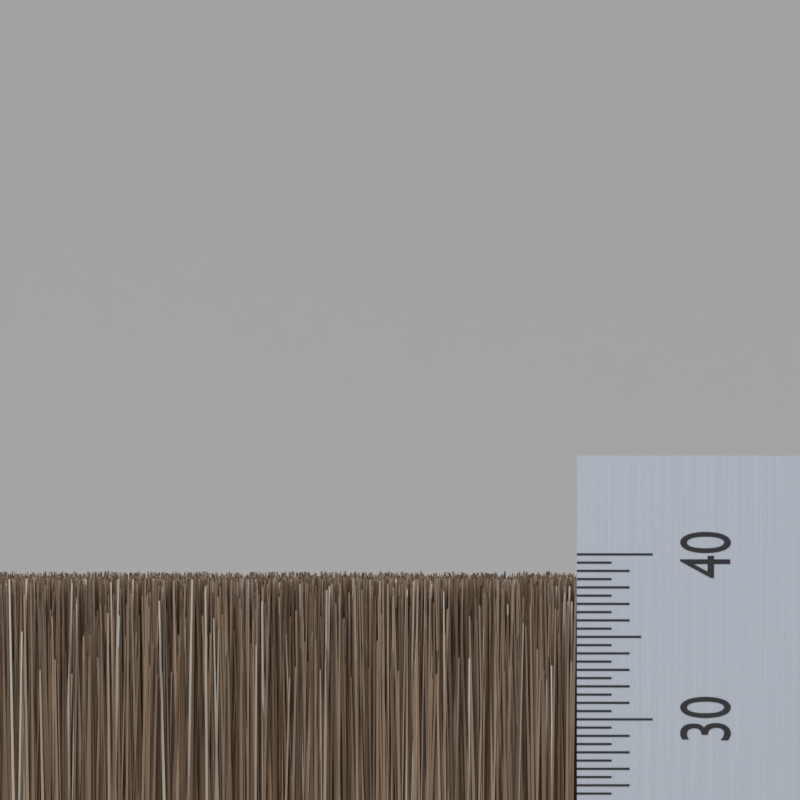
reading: 38.5 (no unit)
